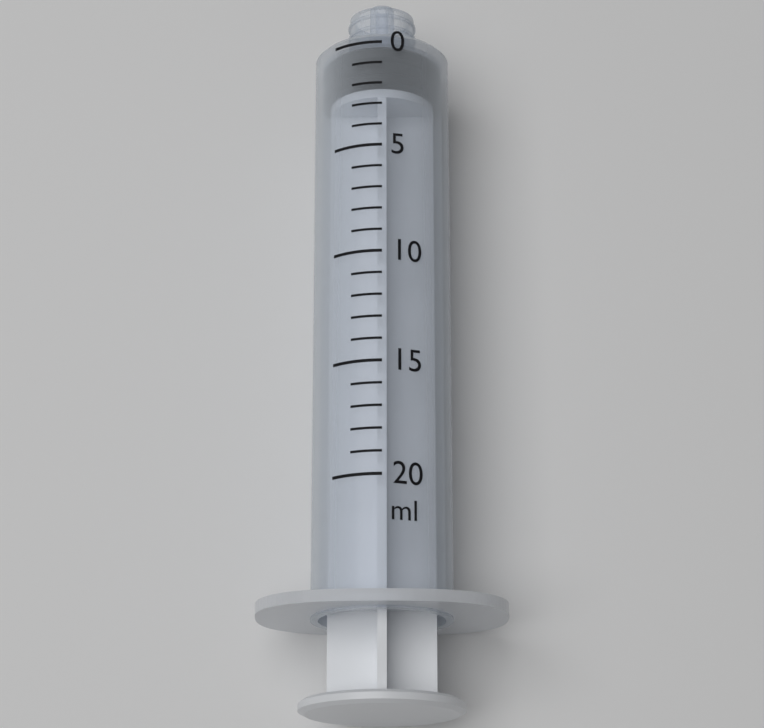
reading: 0 ml
